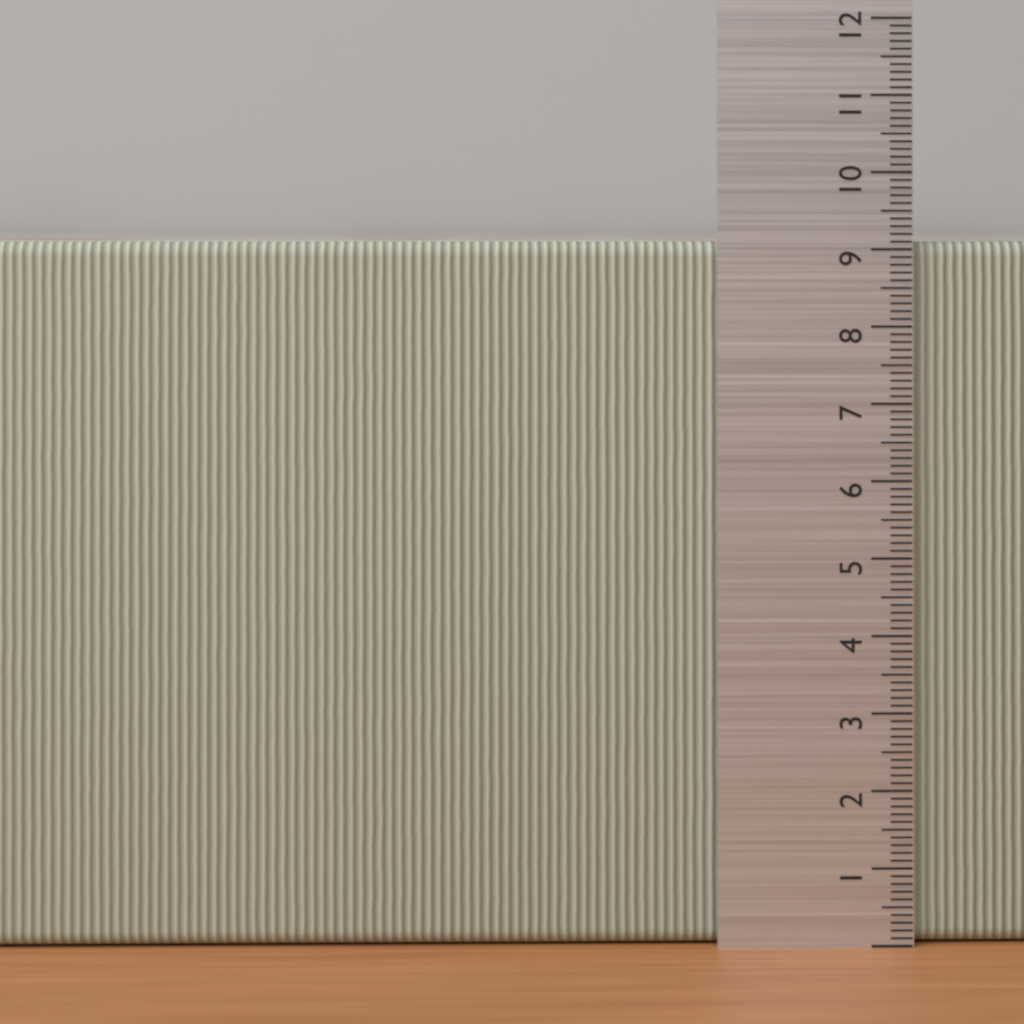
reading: 9.1 (no unit)
